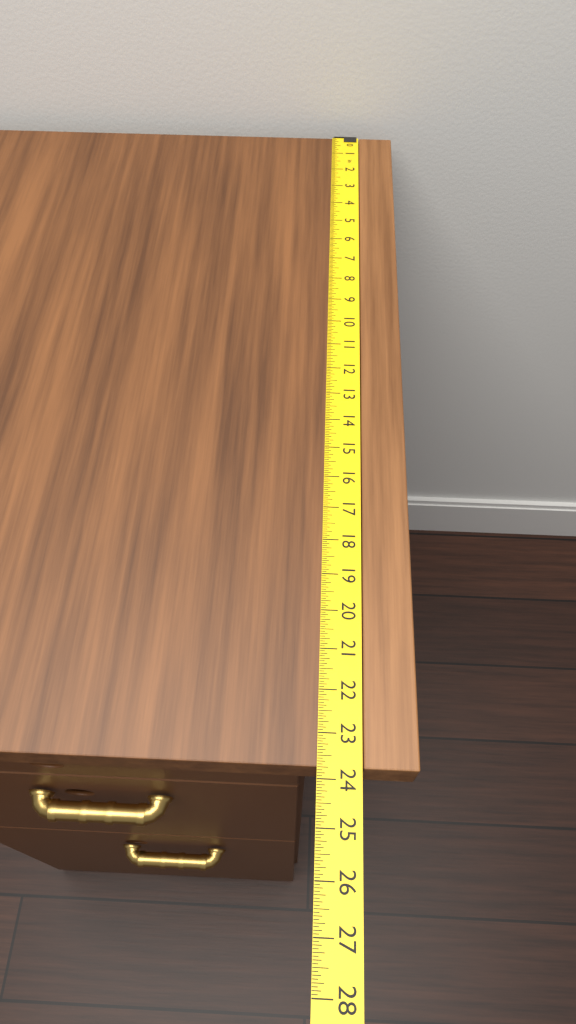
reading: 23.7500 in
